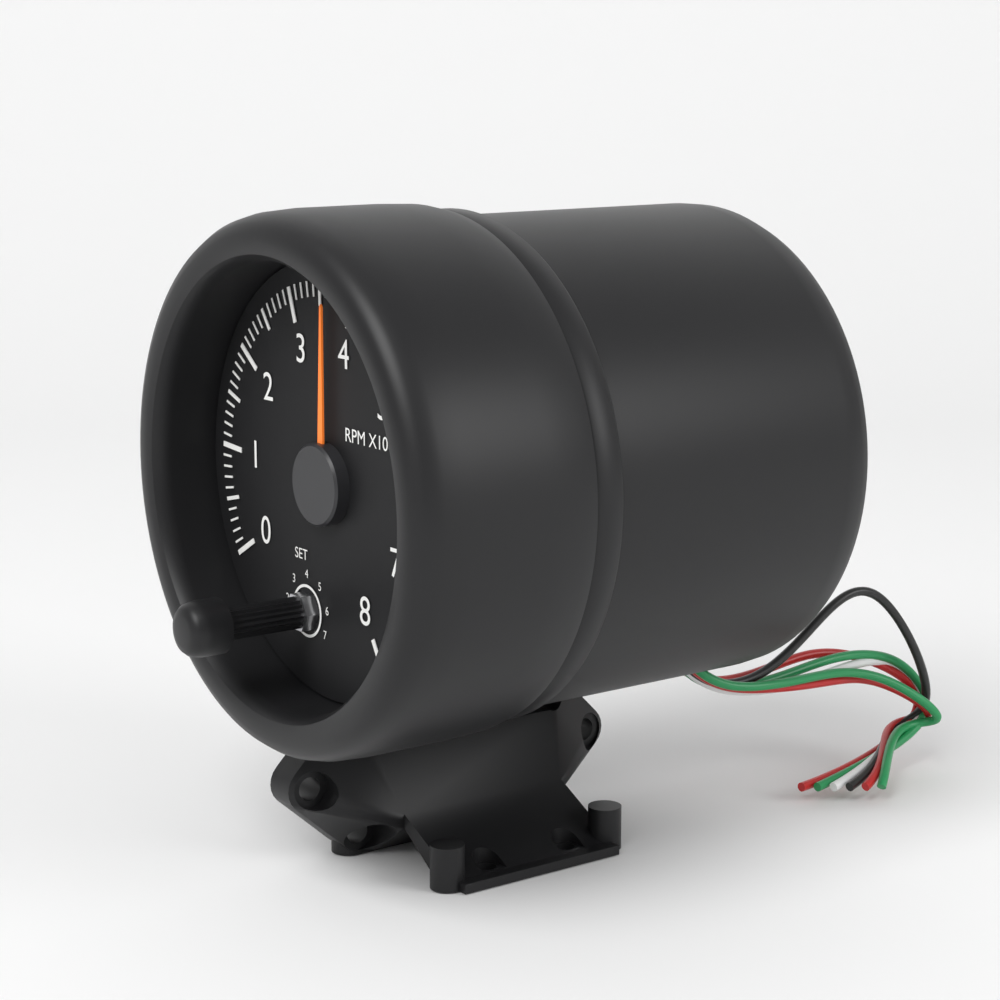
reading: 3.6 RPM x1000
